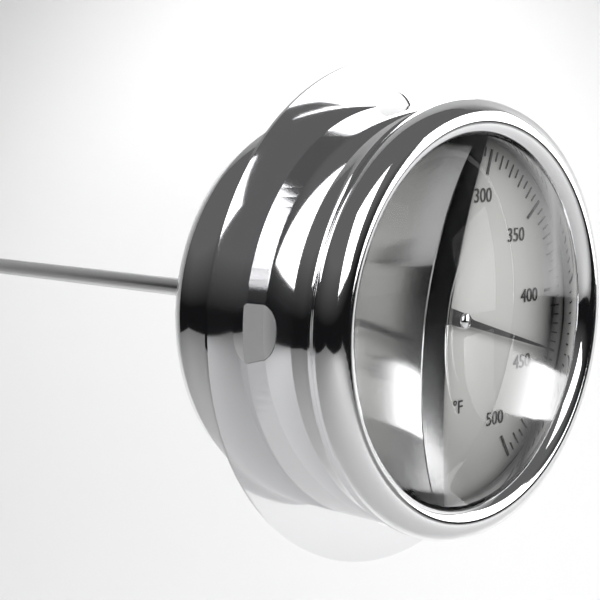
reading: 435 °F
